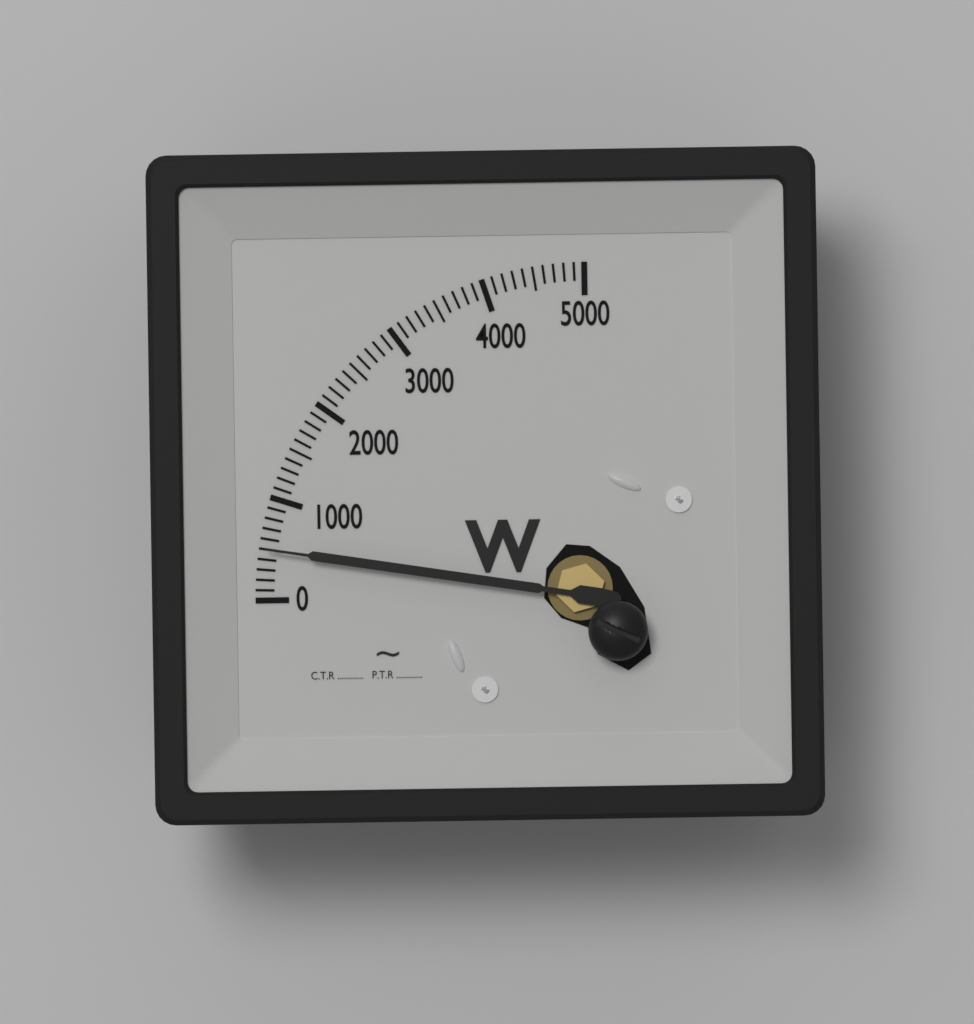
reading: 500 W
